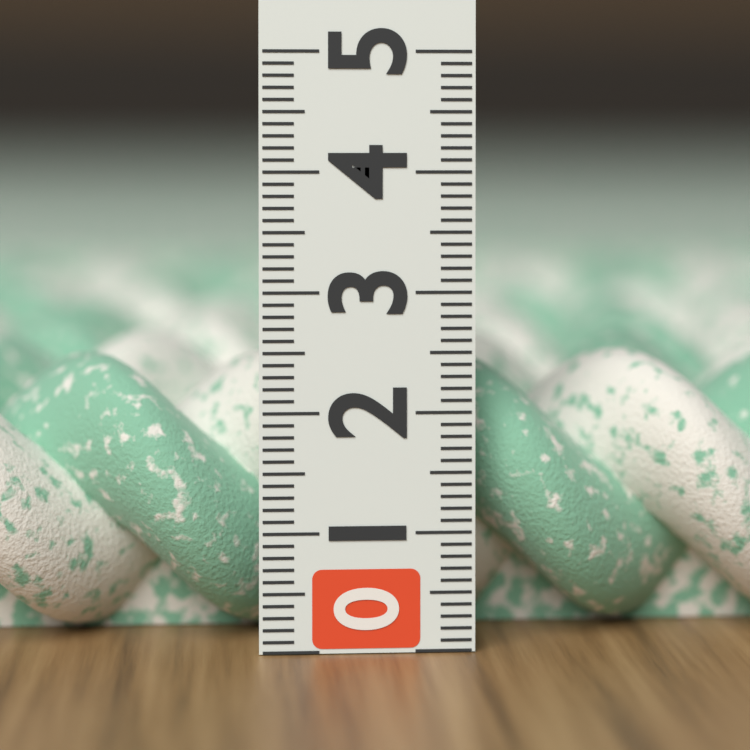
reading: 2.4 (no unit)
